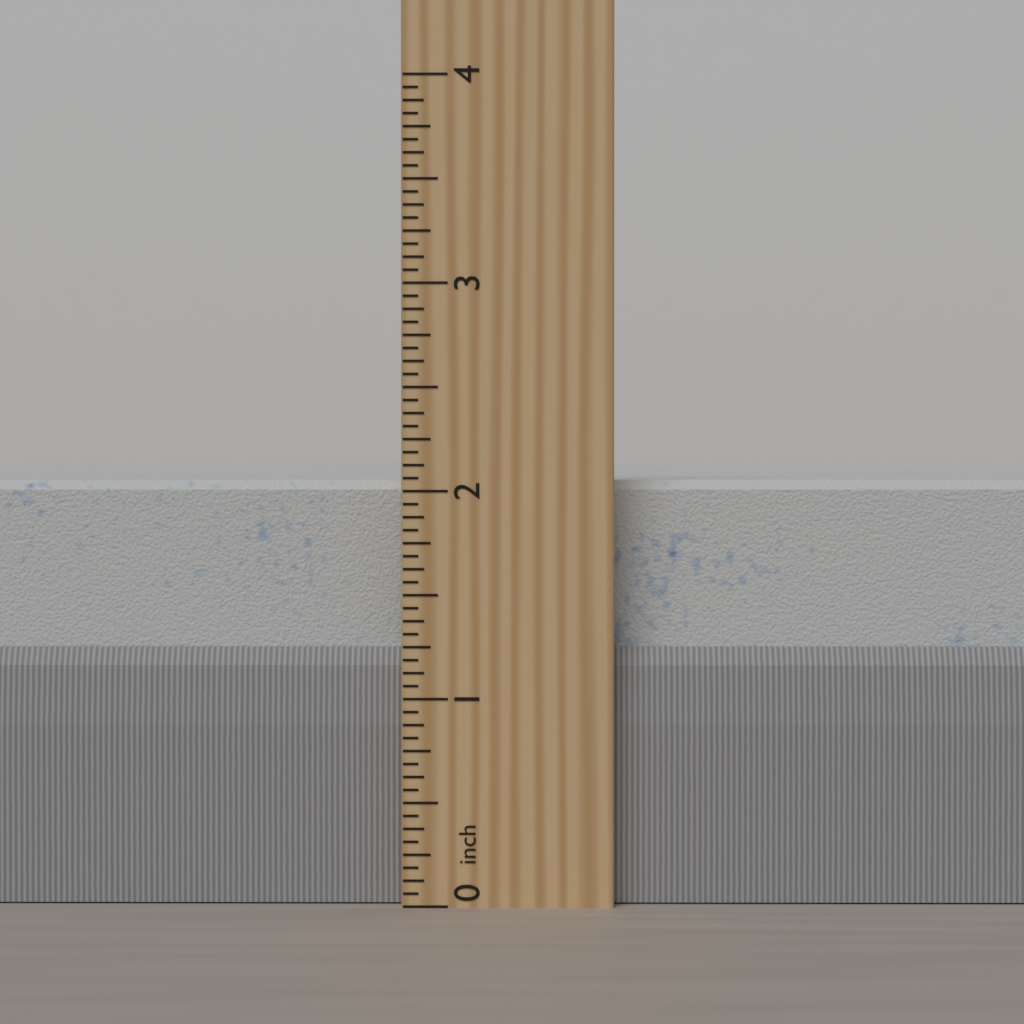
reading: 2.0625 inch
